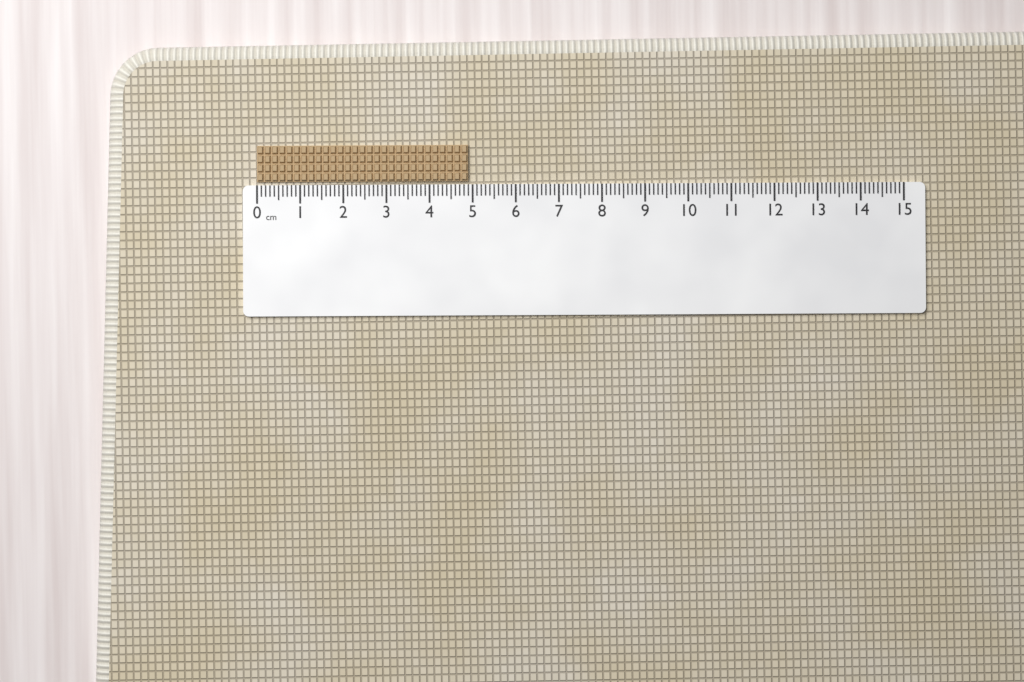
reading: 4.9 cm
